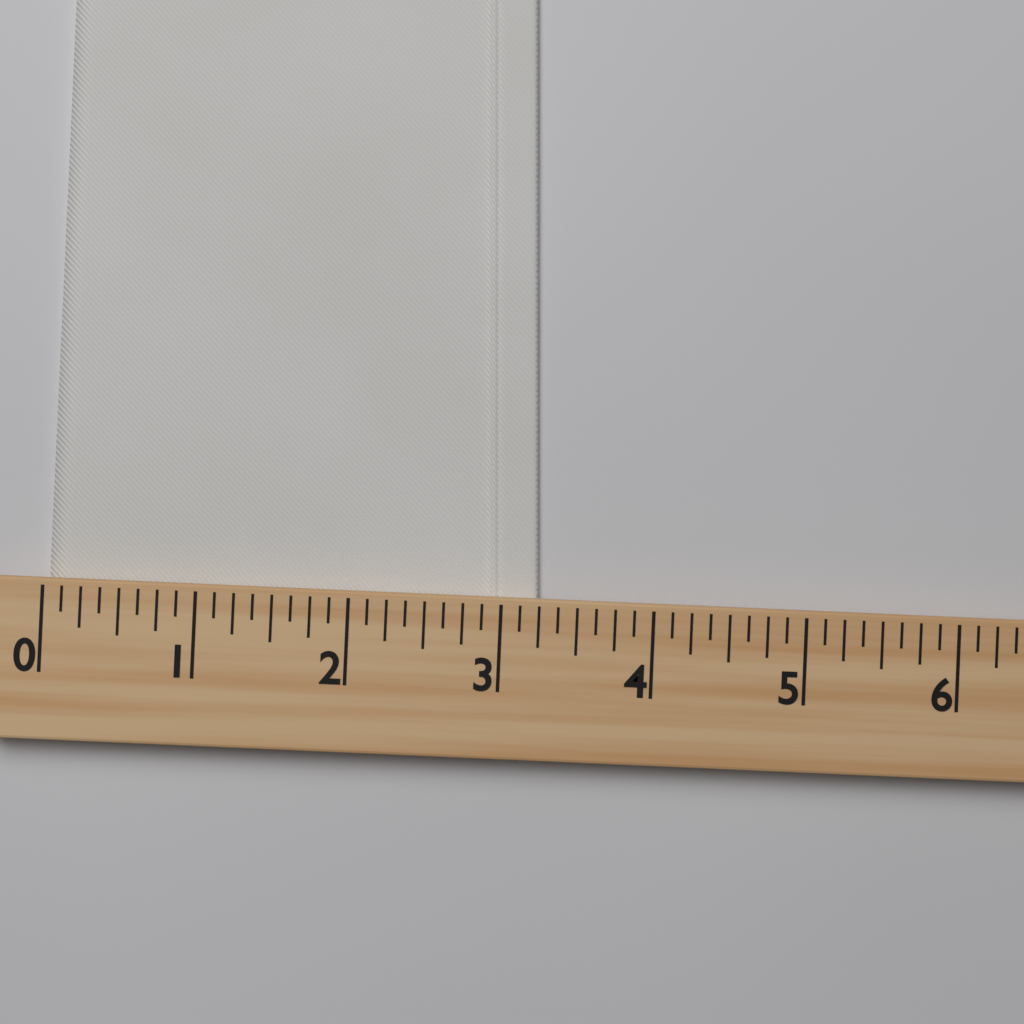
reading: 3.250 (no unit)
